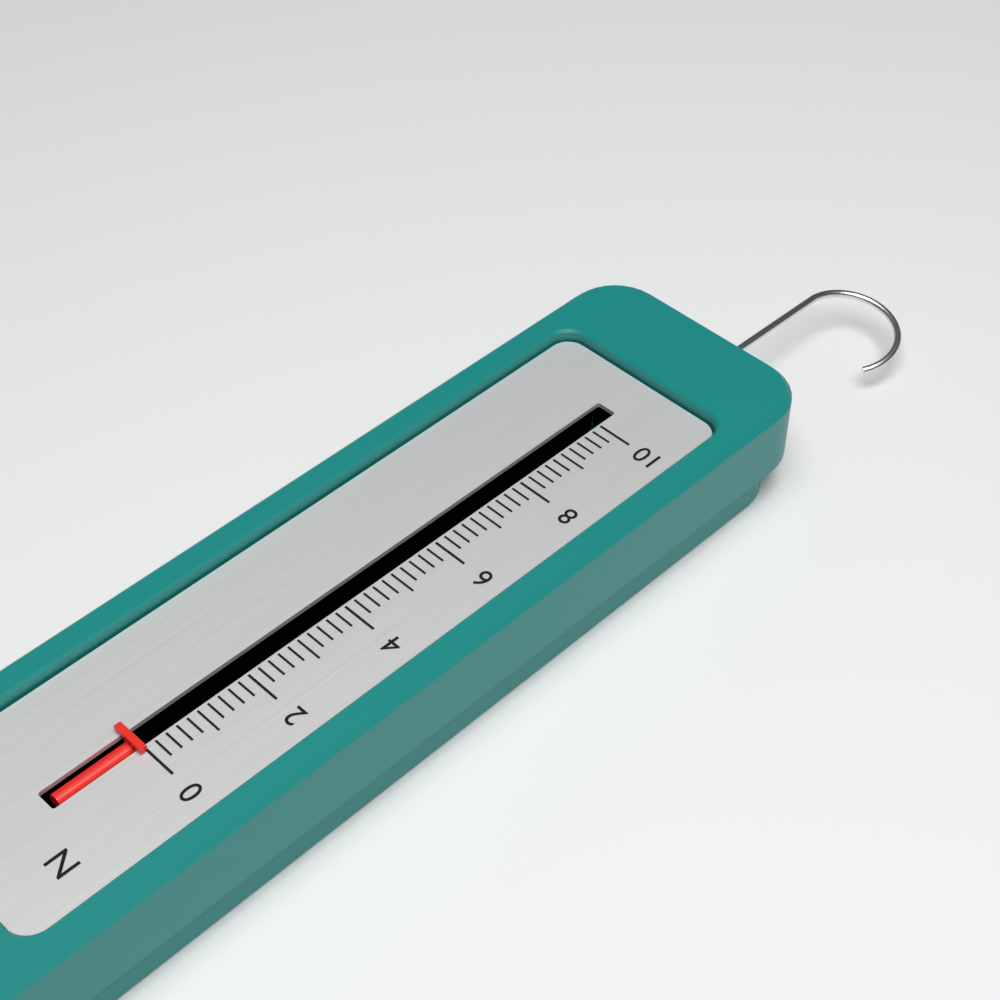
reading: 0.0 N
